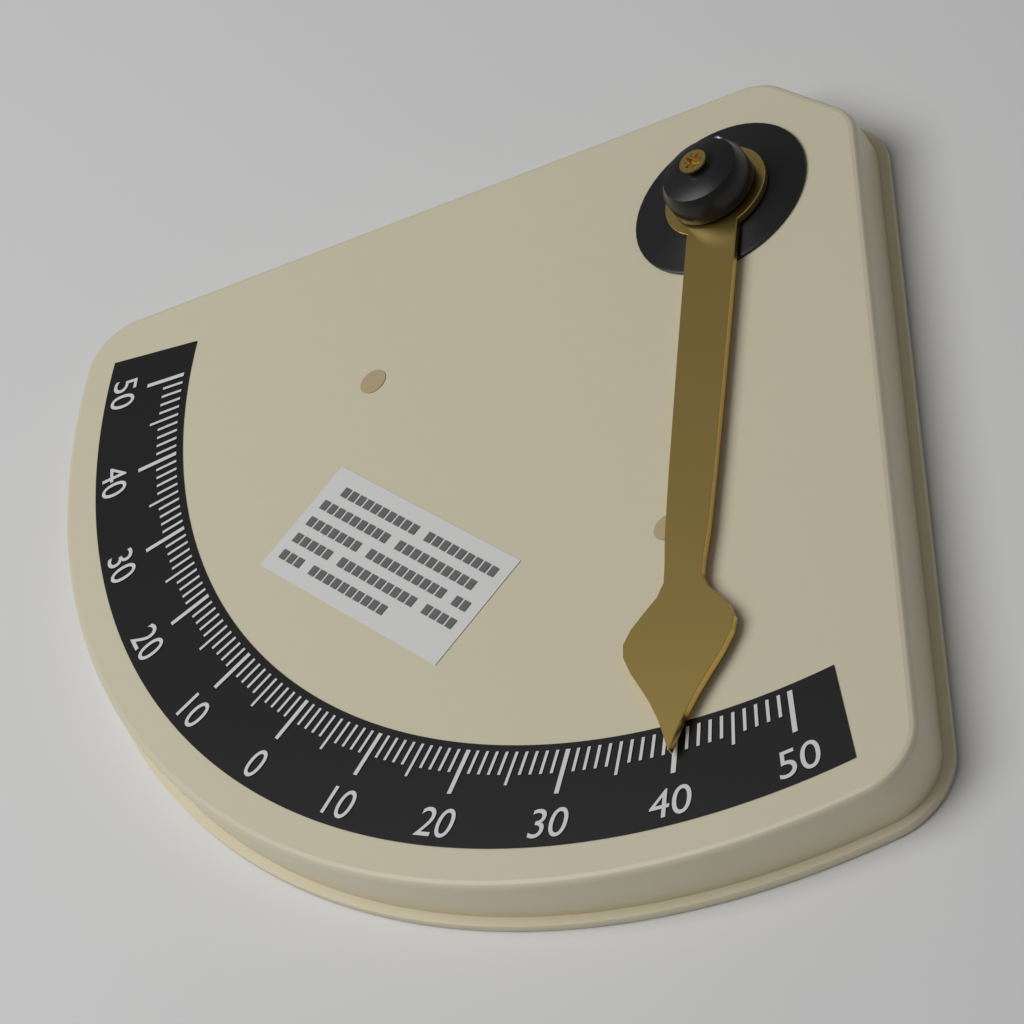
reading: 40 °
